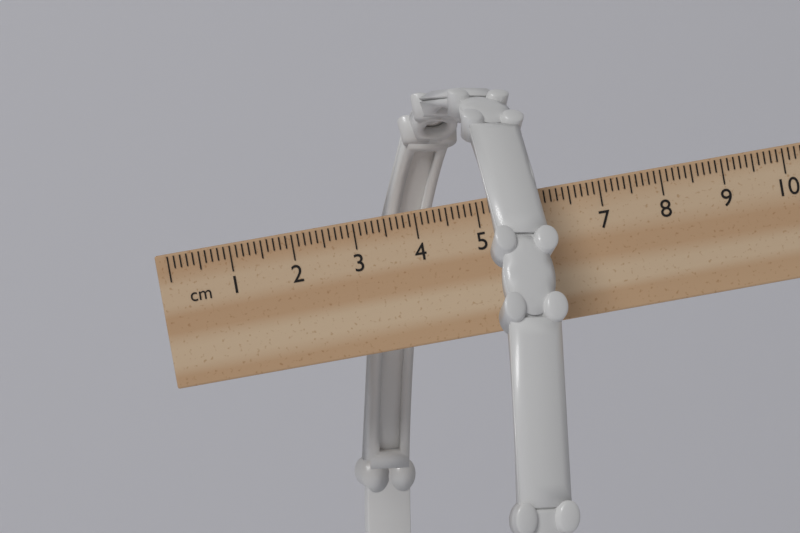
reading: 6.0 cm
